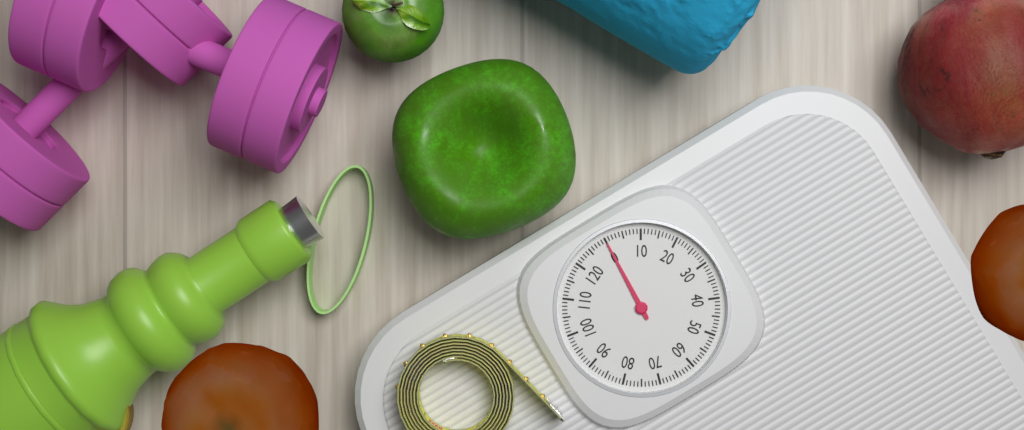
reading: 0 (no unit)
